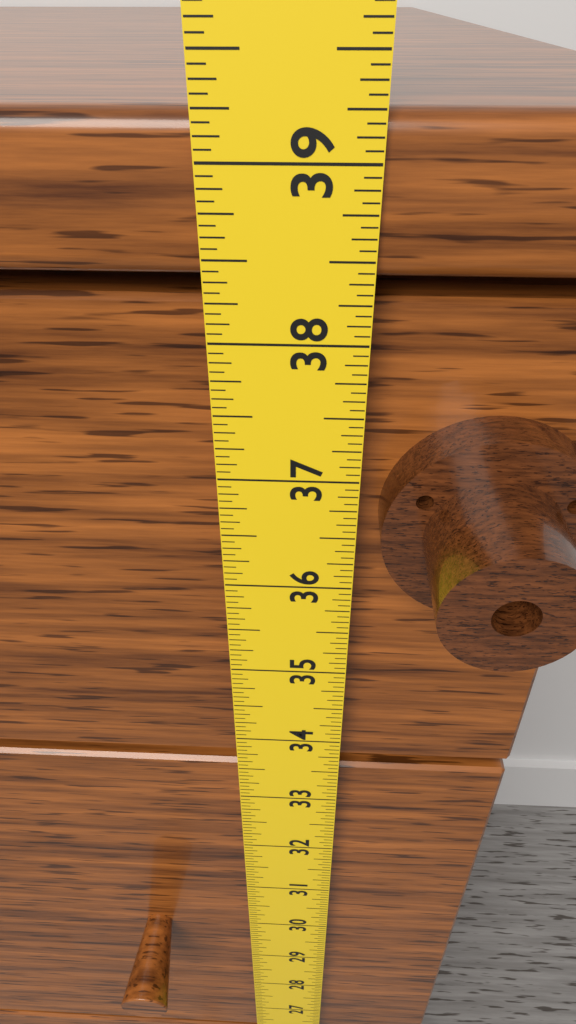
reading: 39.2500 in
